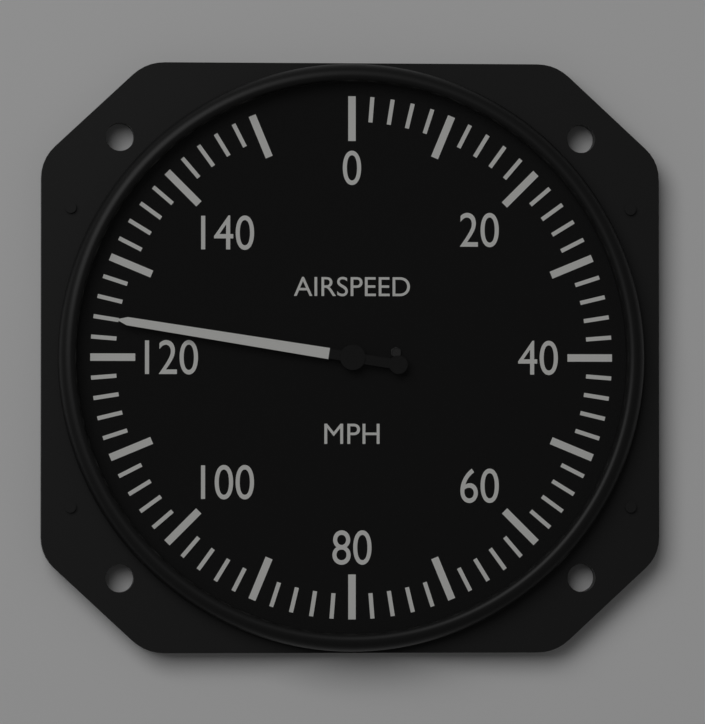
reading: 124 mph
